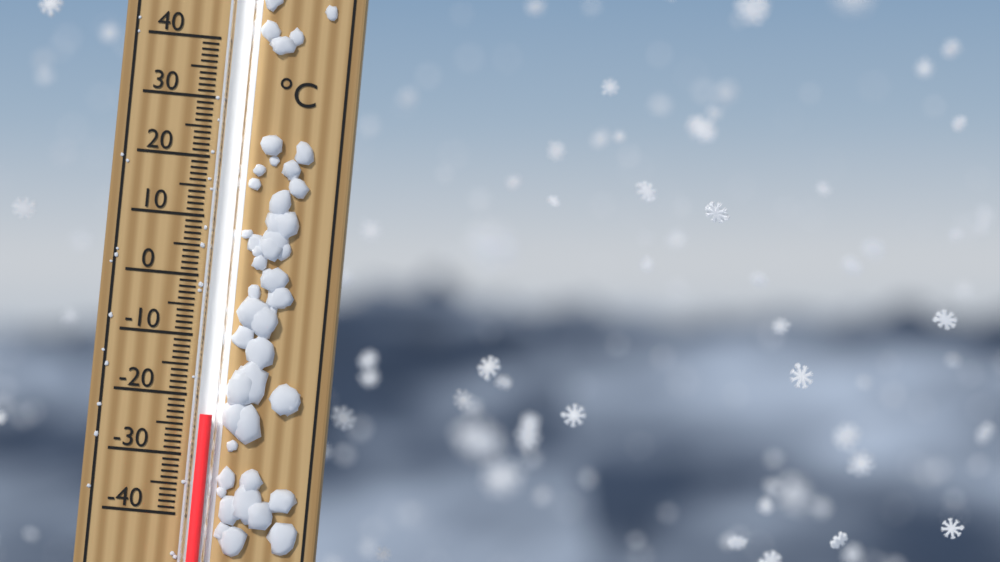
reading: -23 °C
